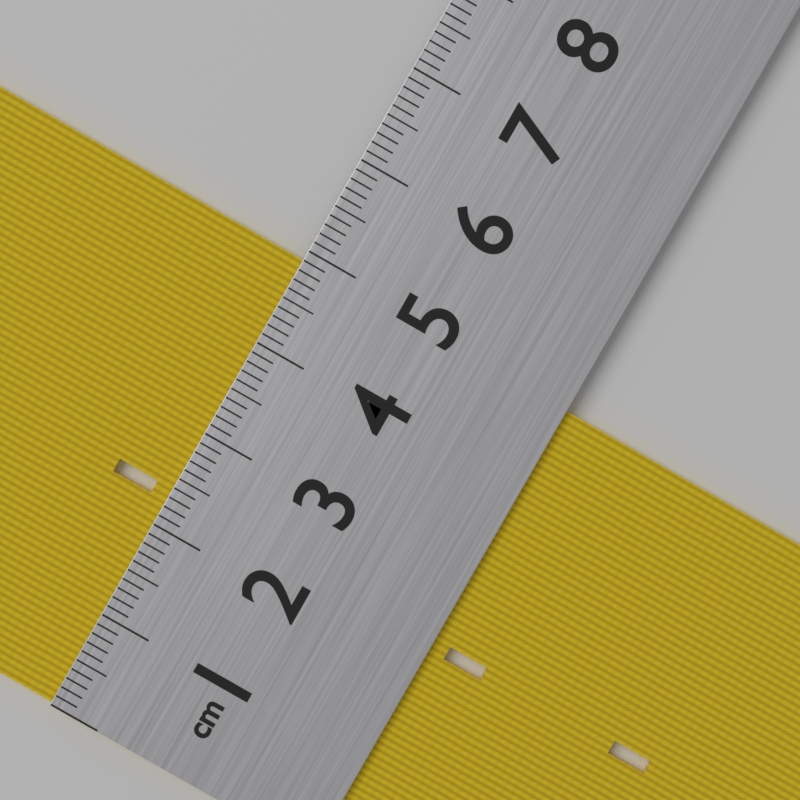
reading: 4.9 cm
